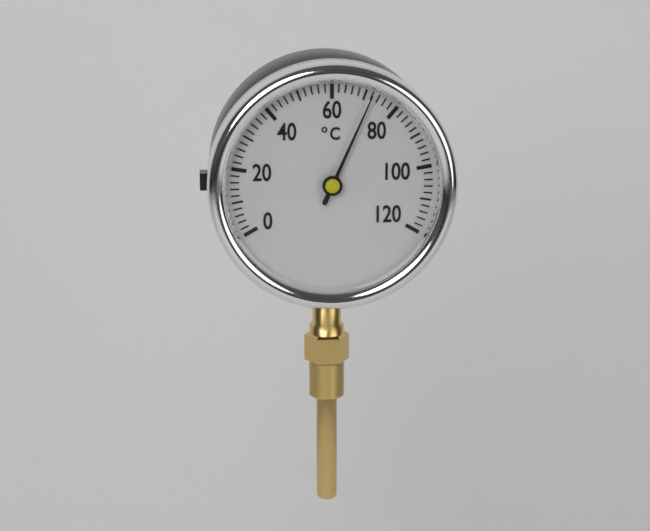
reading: 72 °C
